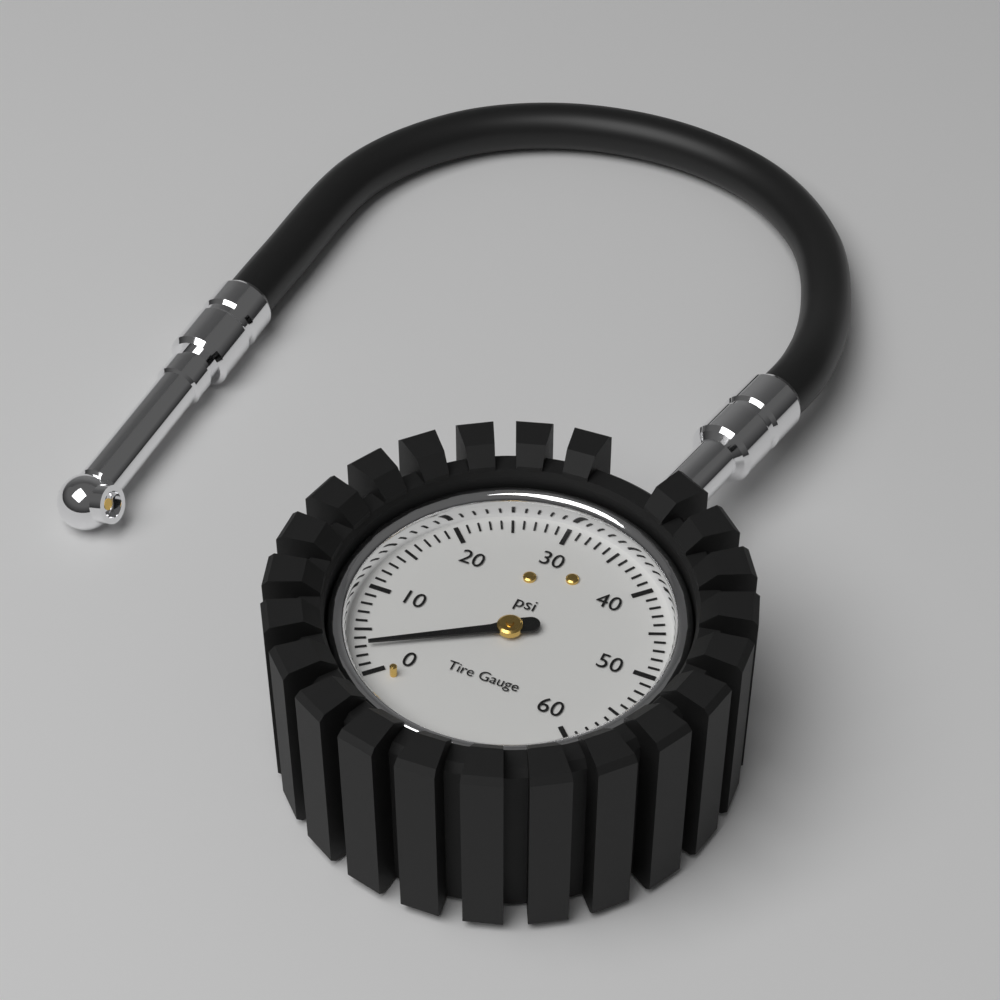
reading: 3 psi
